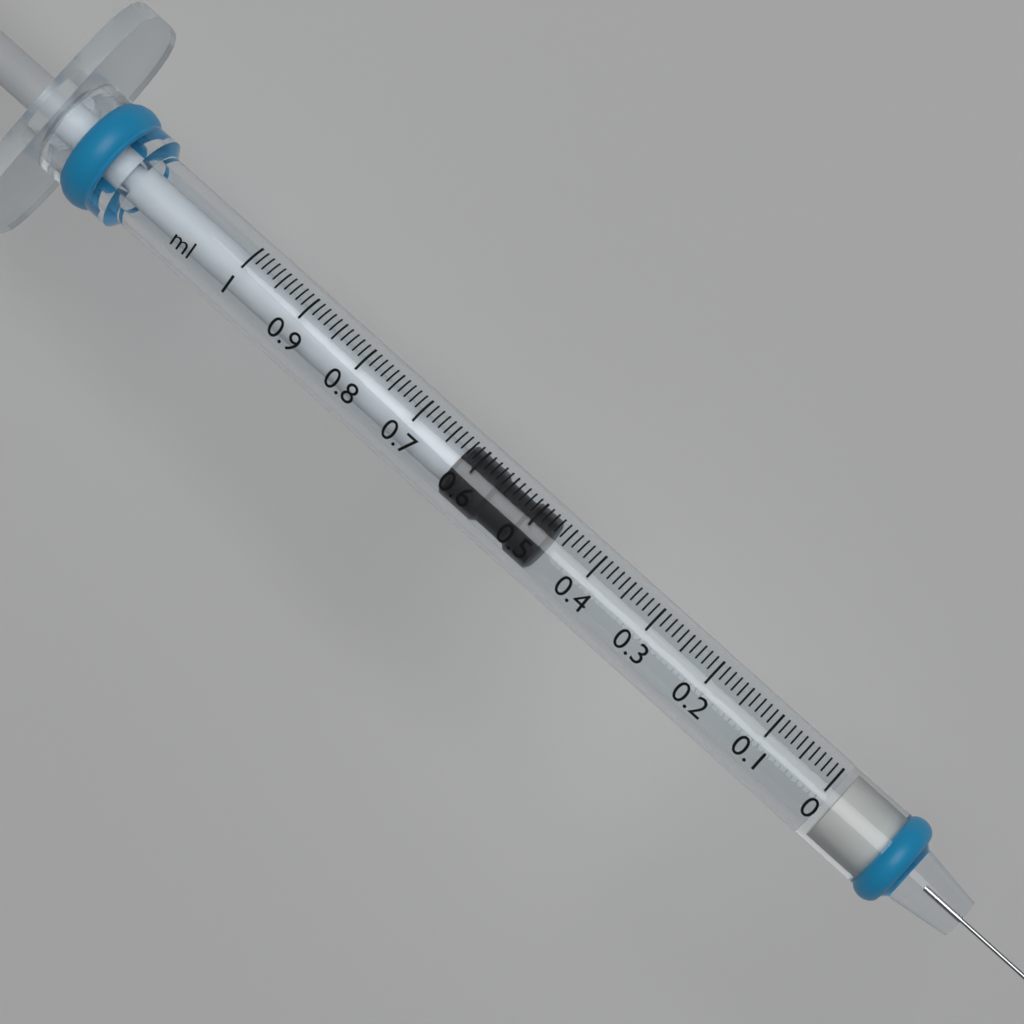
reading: 0.47 ml
